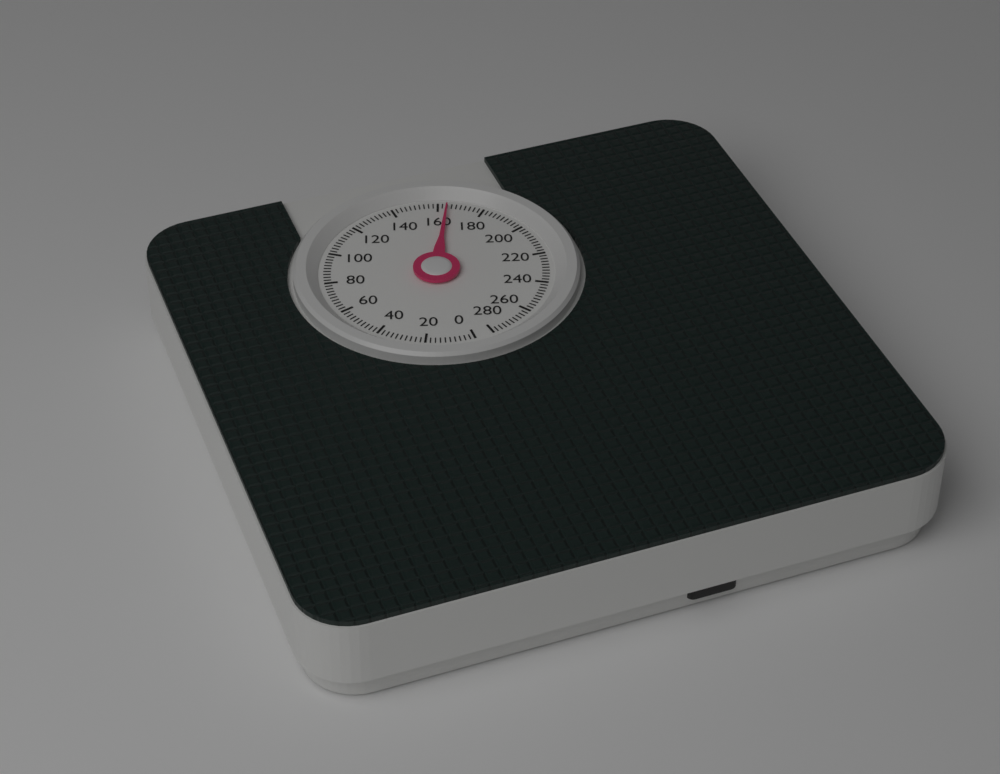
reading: 164 (no unit)
